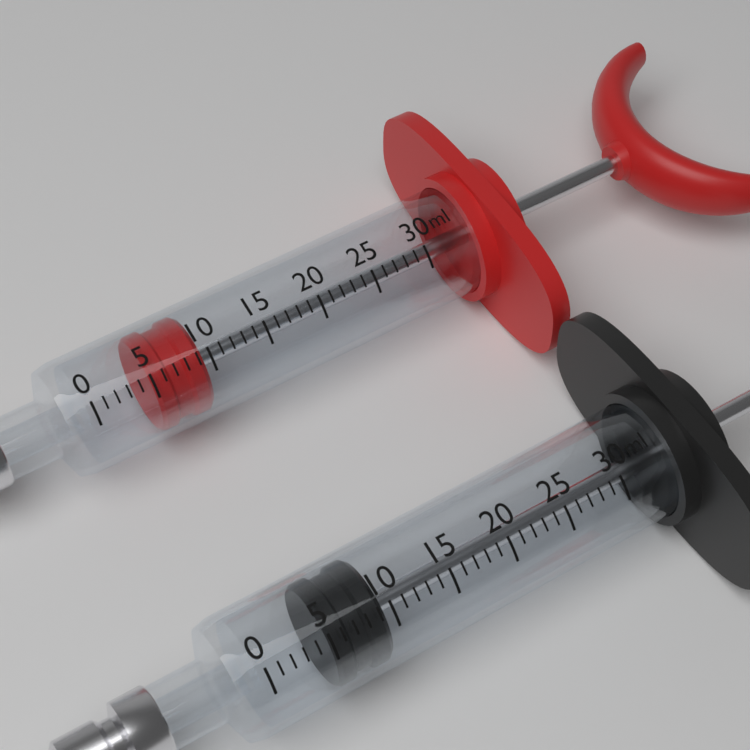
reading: 5 ml
